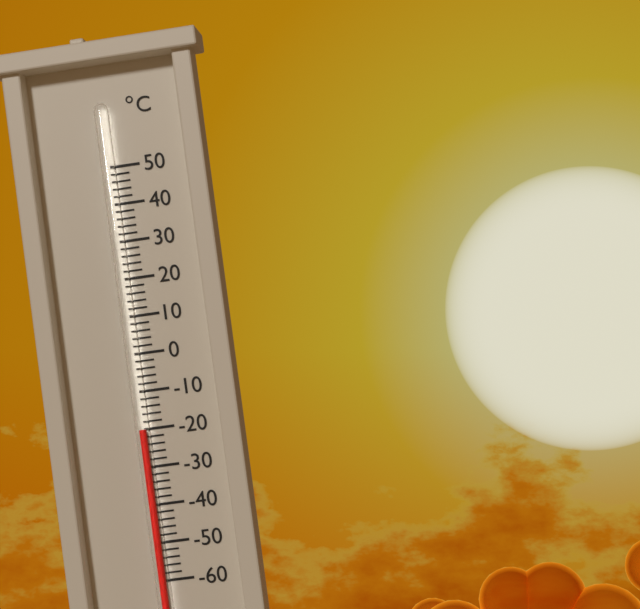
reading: -20 °C
